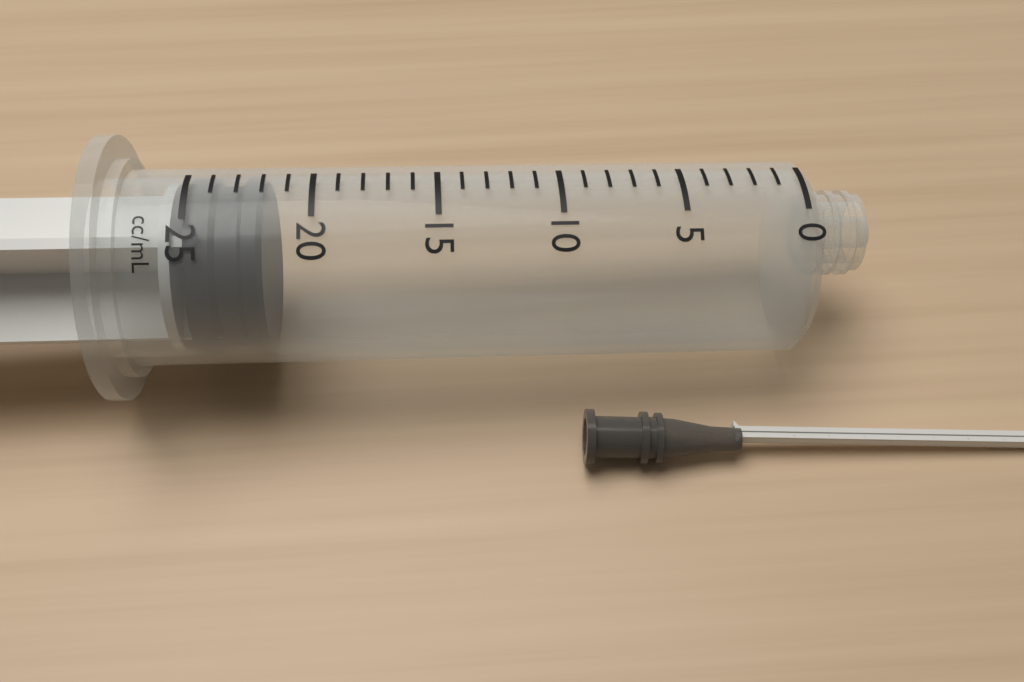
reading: 22 ml
